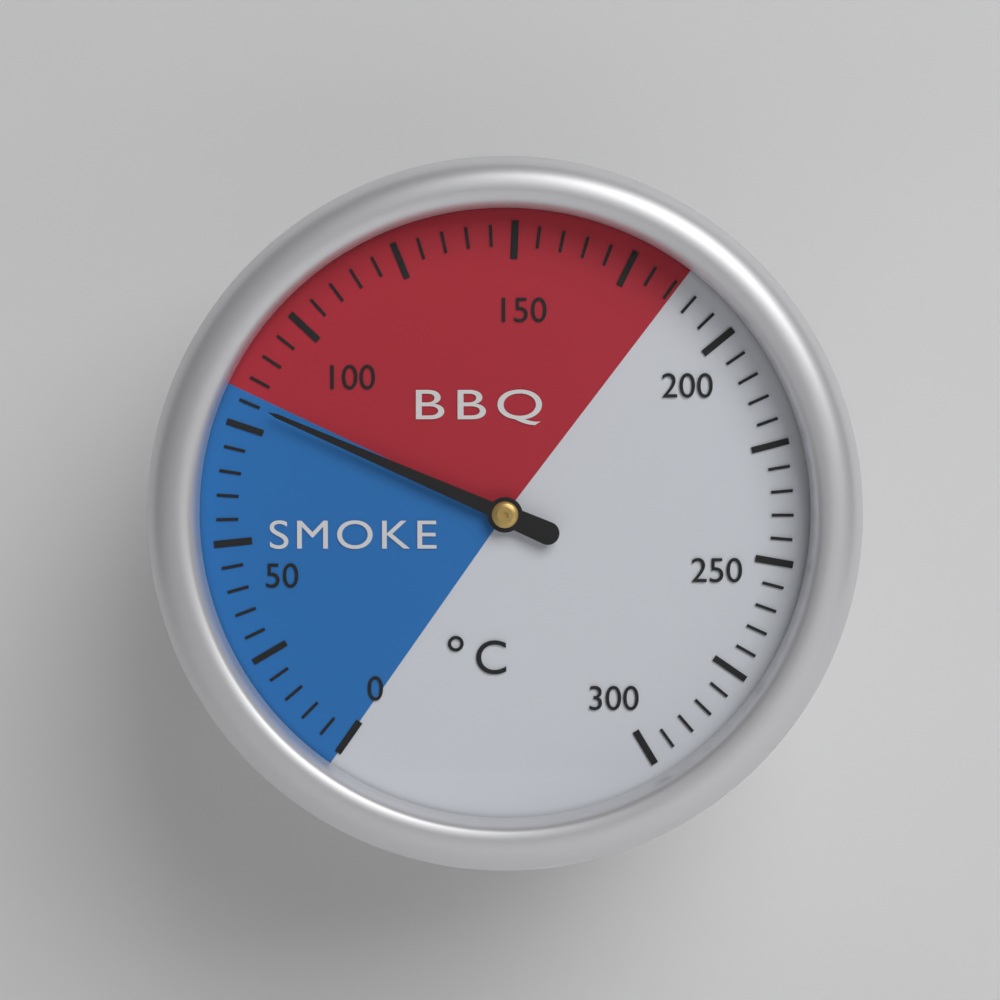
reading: 80 °C
